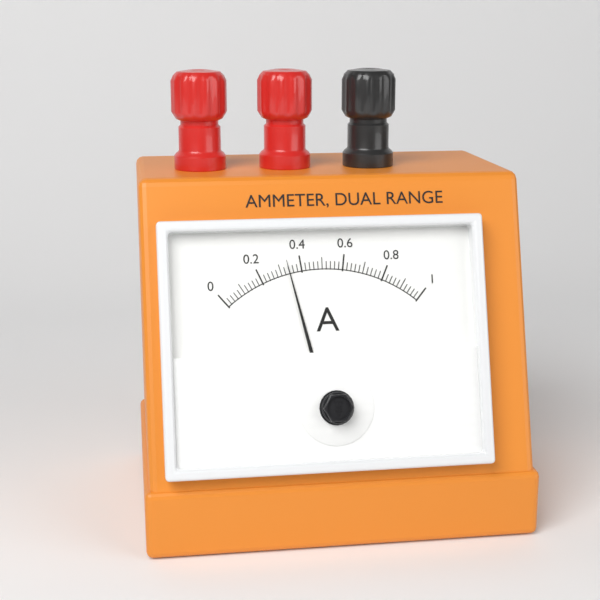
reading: 0.34 A
